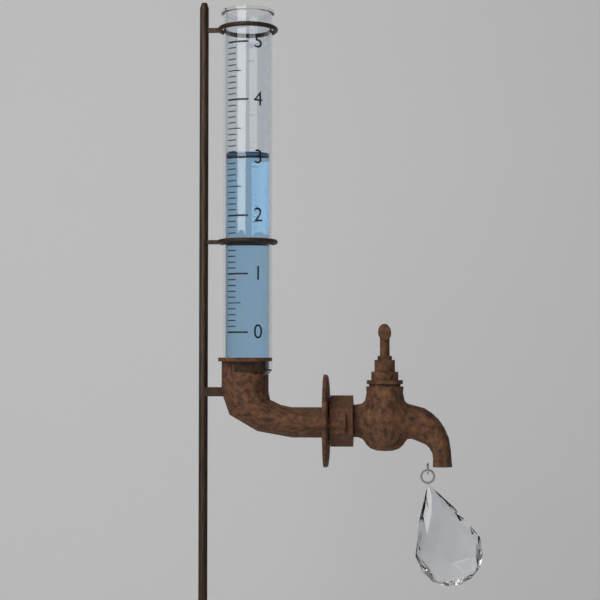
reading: 3.1 (no unit)
